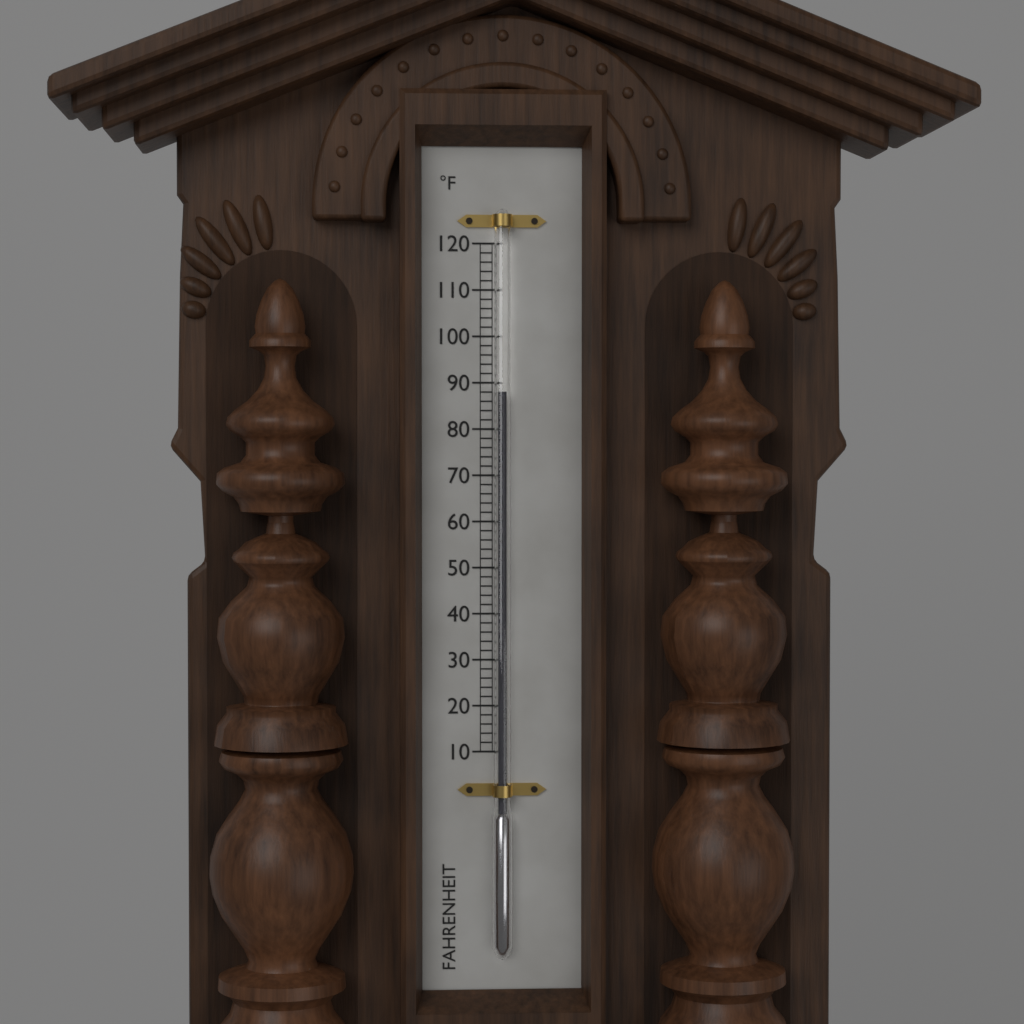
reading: 88 °F
